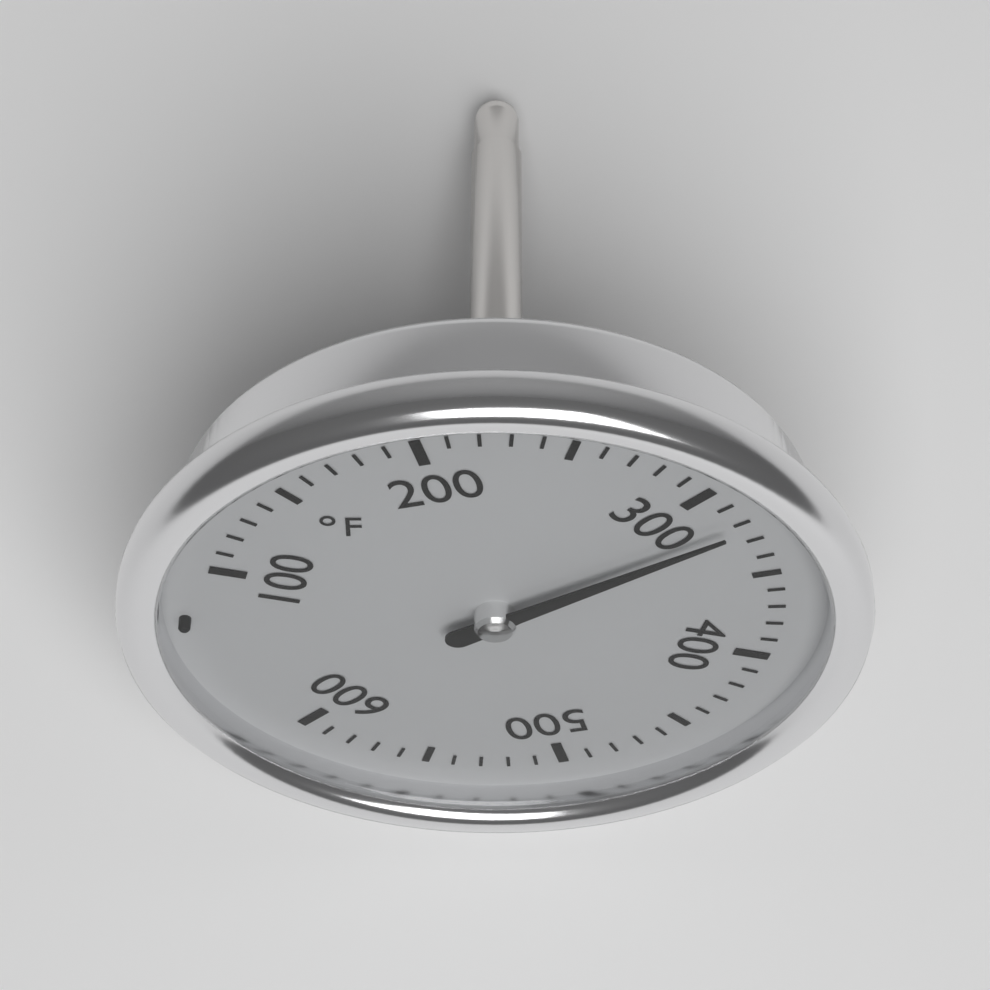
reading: 320 °F
